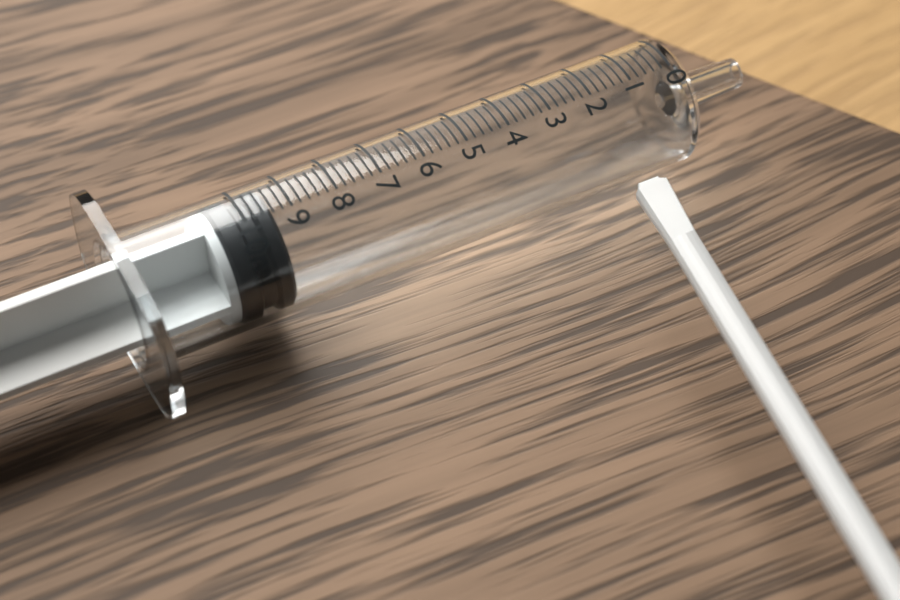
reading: 9.4 ml
